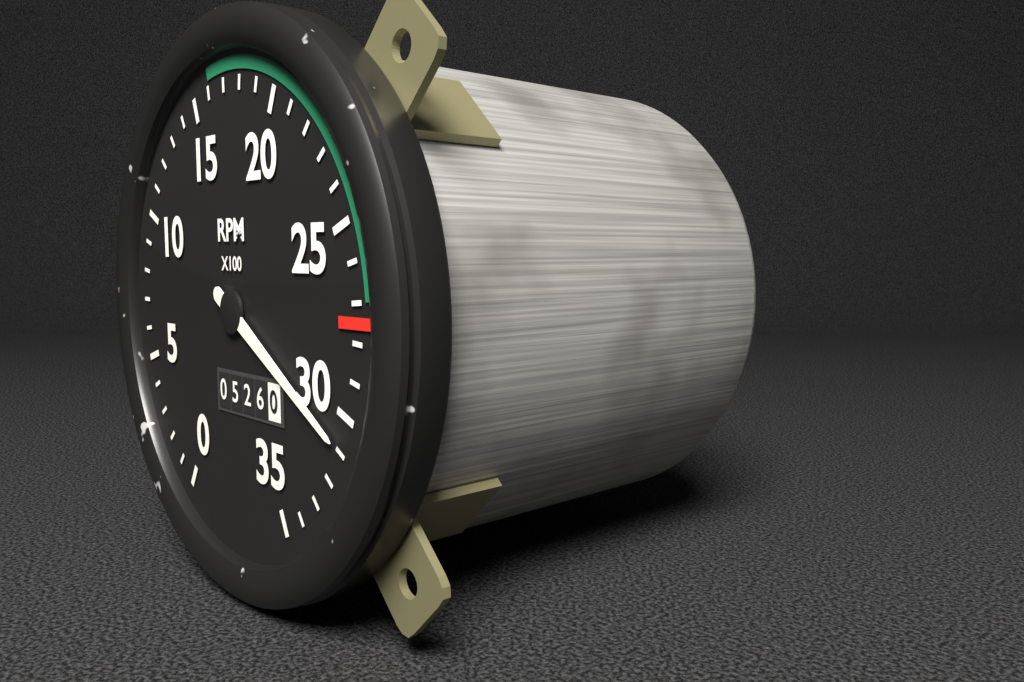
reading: 3100 RPM
